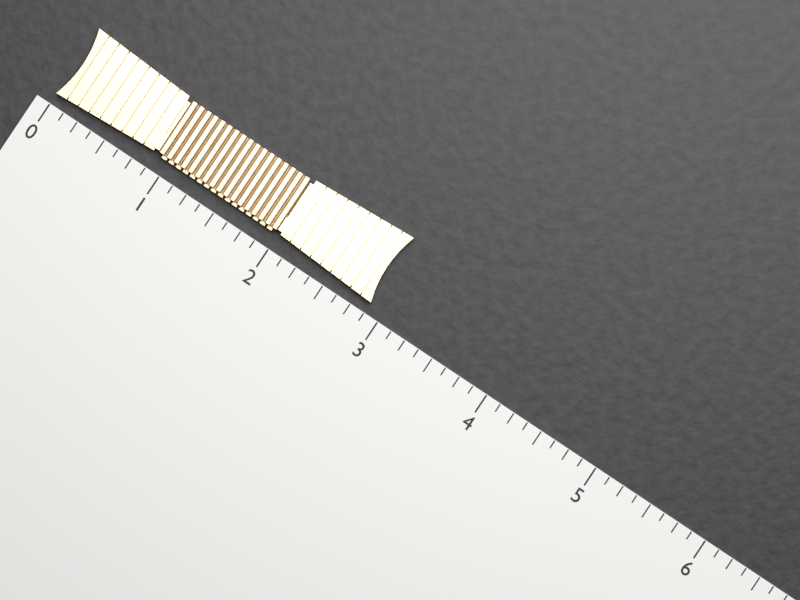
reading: 2.875 (no unit)
